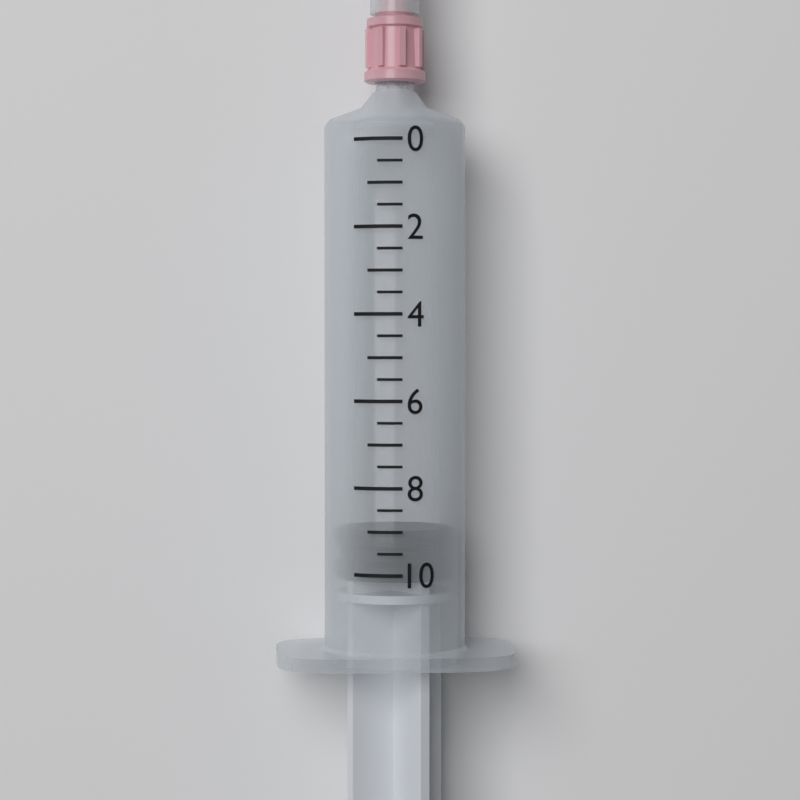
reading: 9.0 (no unit)
